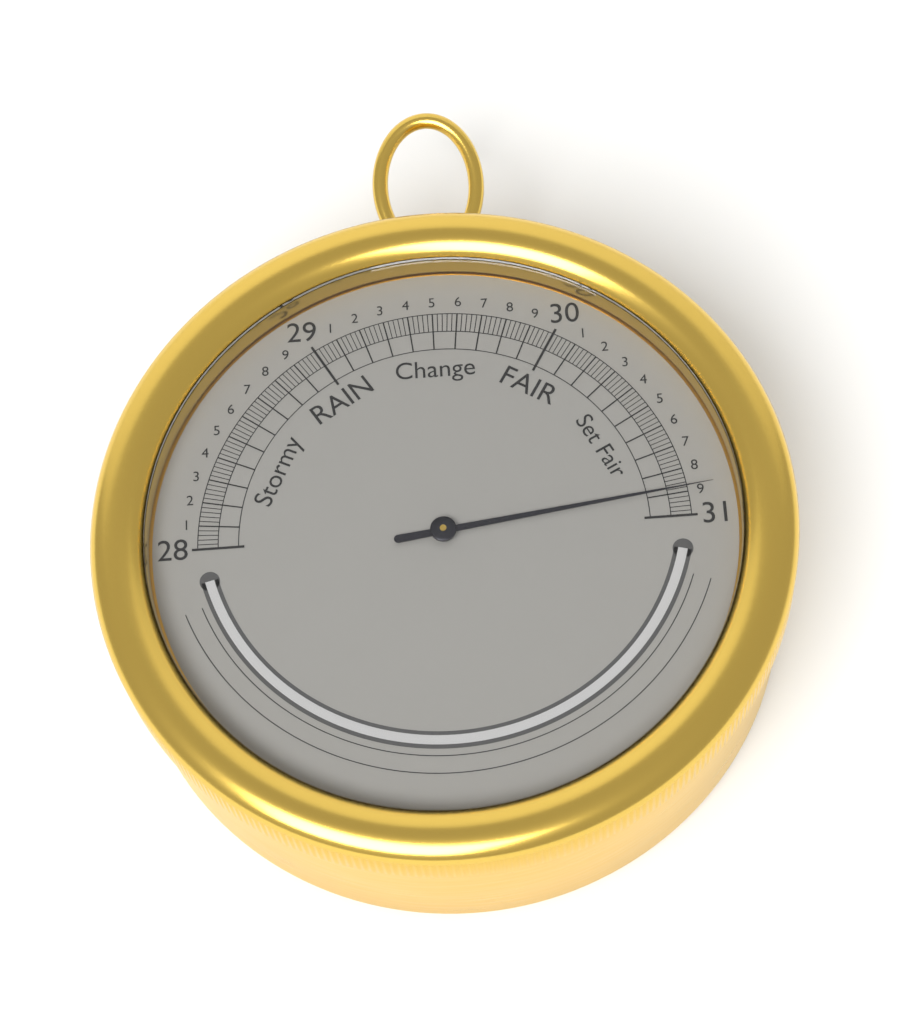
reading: 30.88 inHg
